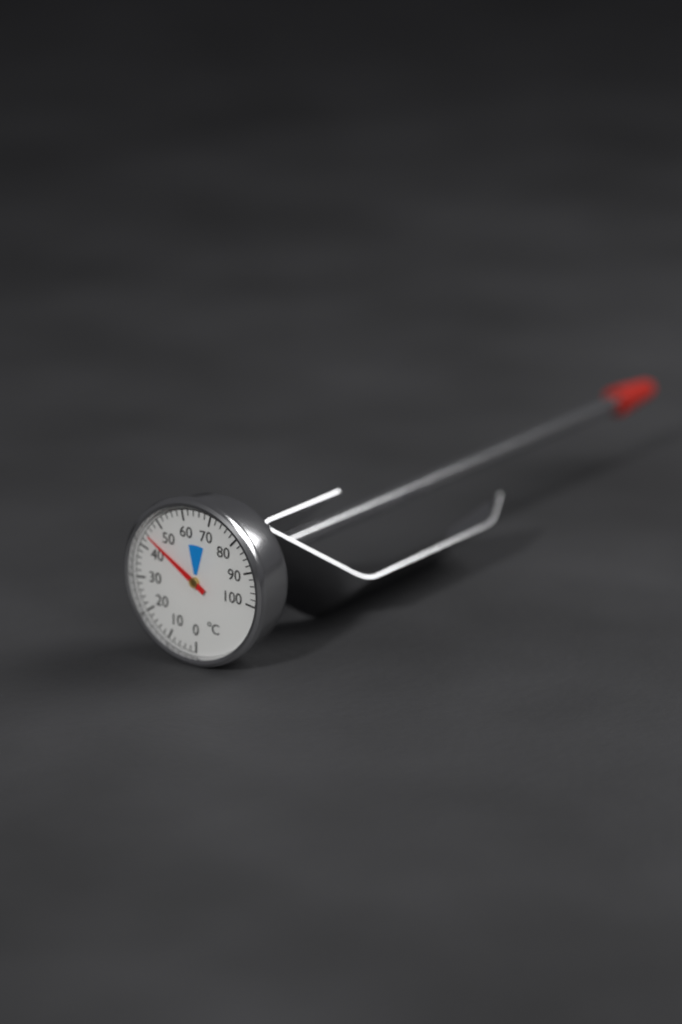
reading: 44 °C
